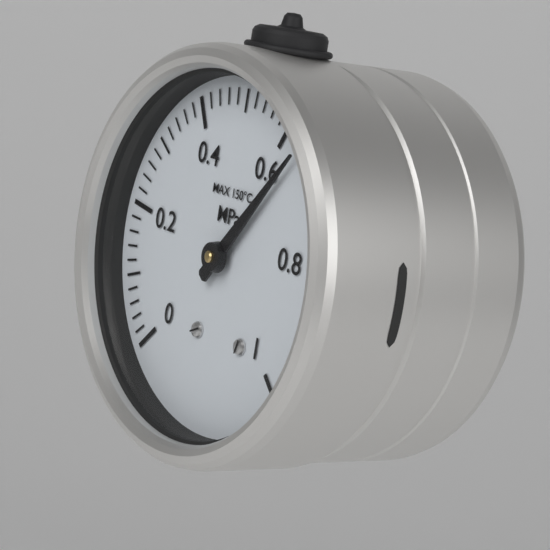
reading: 0.64 MPa
